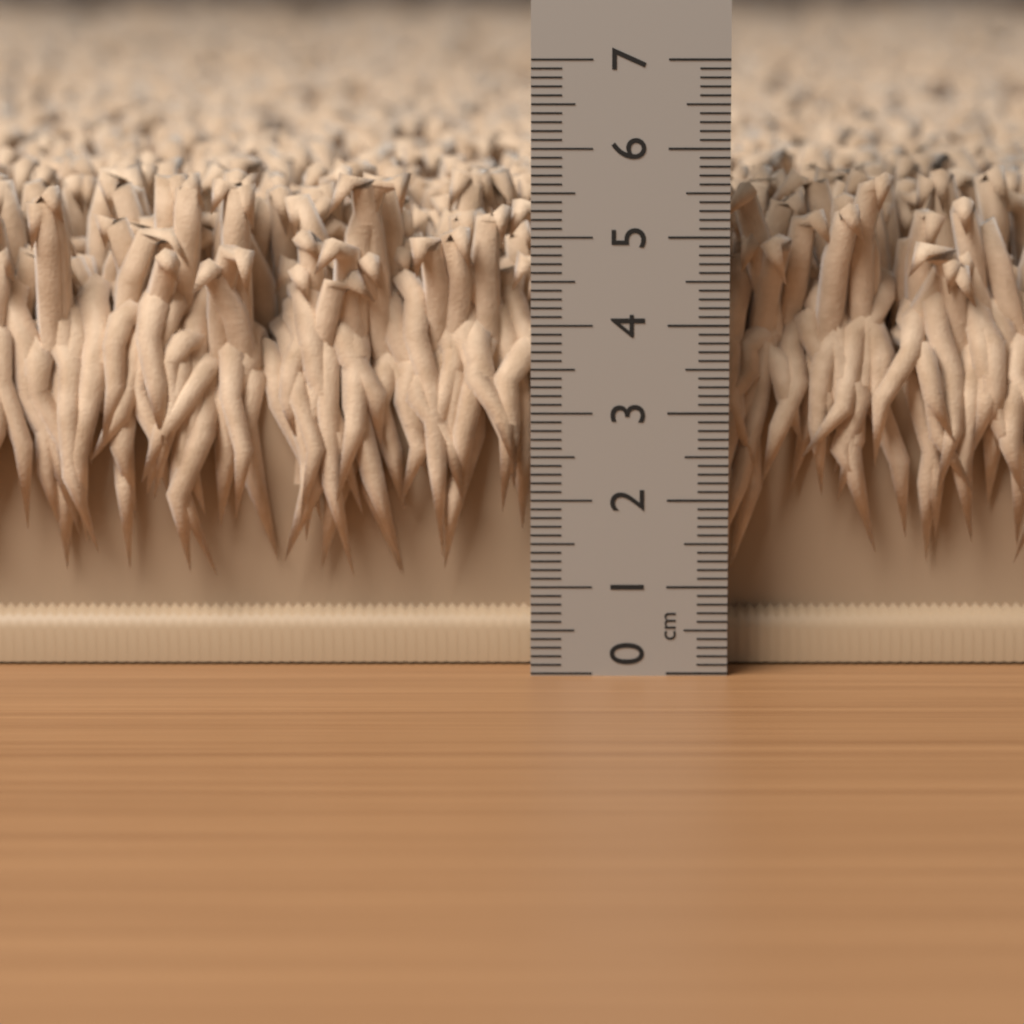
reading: 5.7 cm
